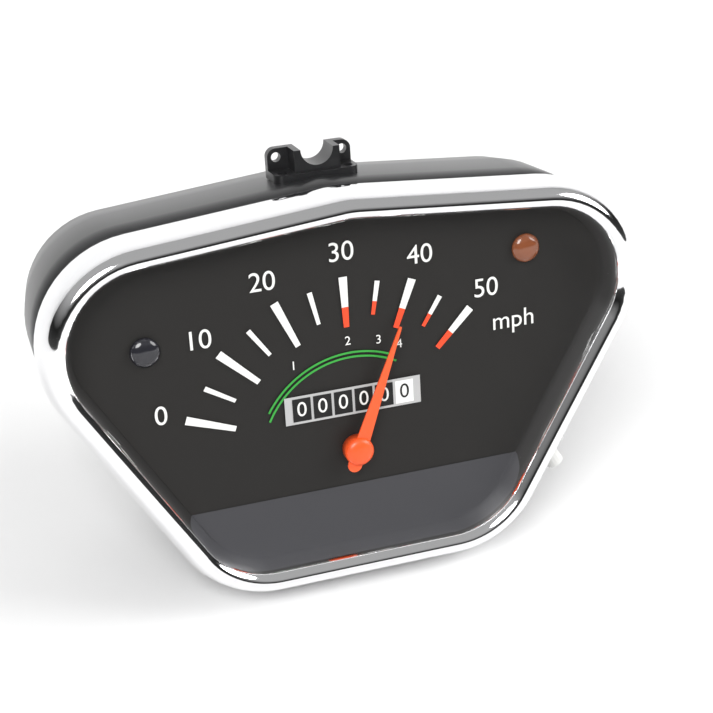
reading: 40 mph
